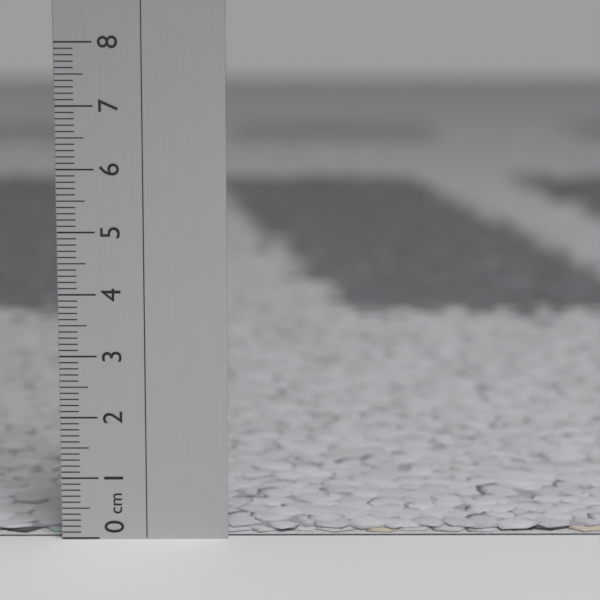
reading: 0.1 cm
